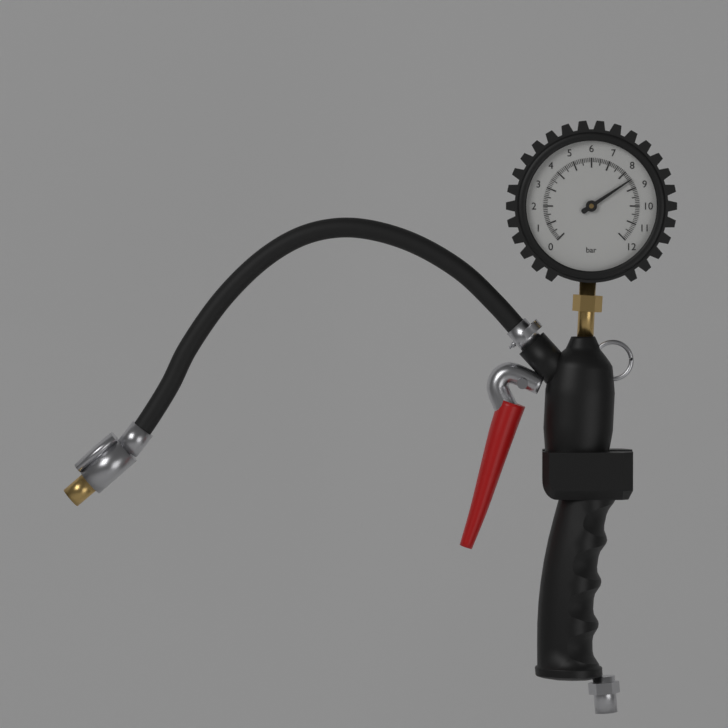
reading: 8.5 bar
